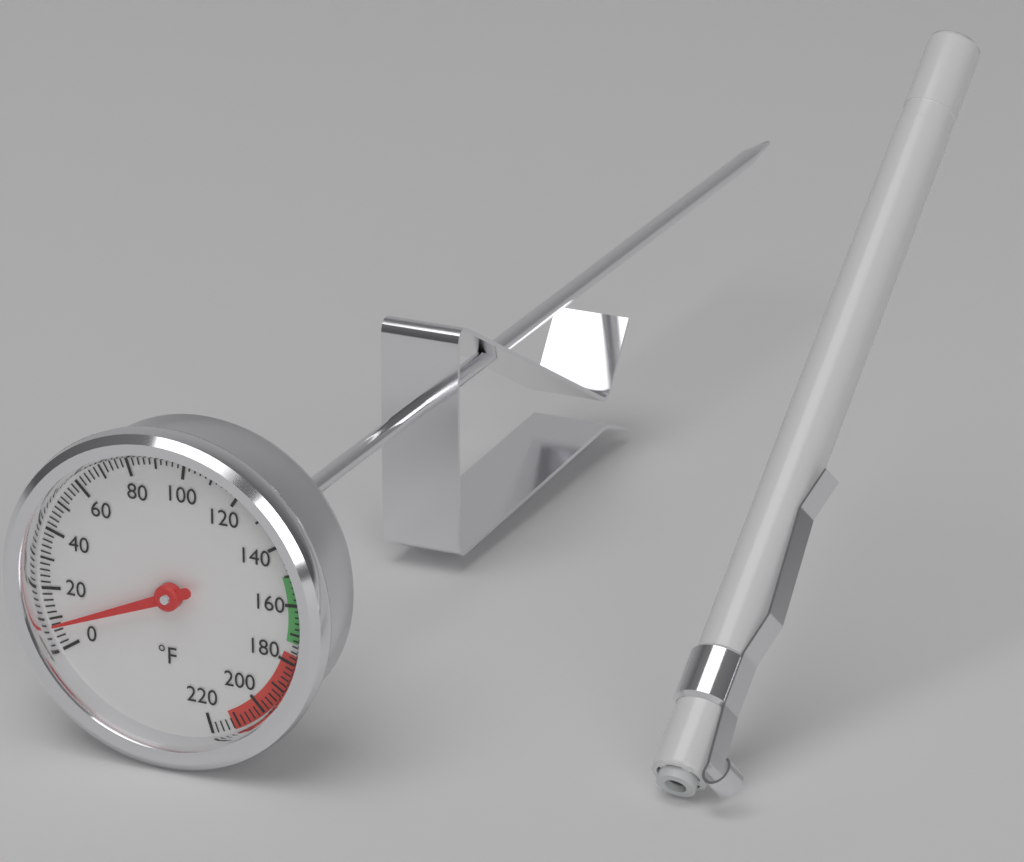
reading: 8 °F
